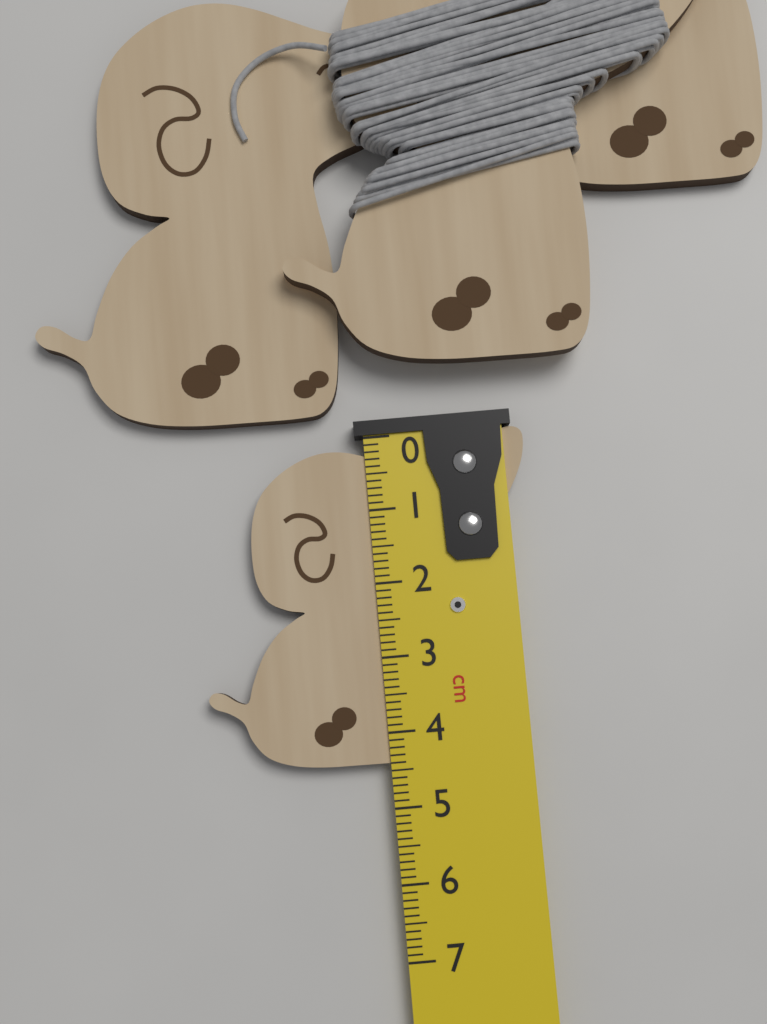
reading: 4.4 cm
